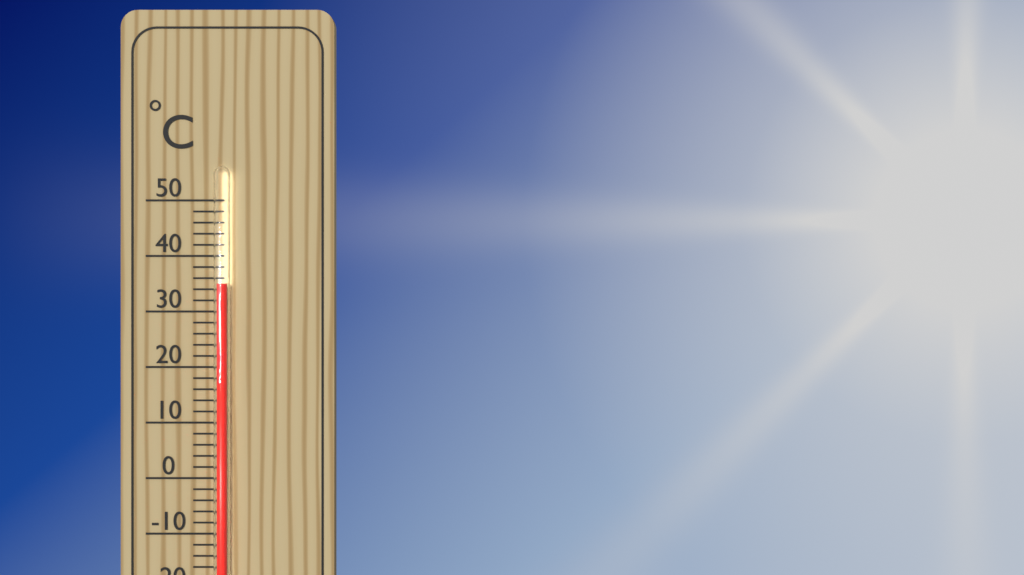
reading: 35 °C
